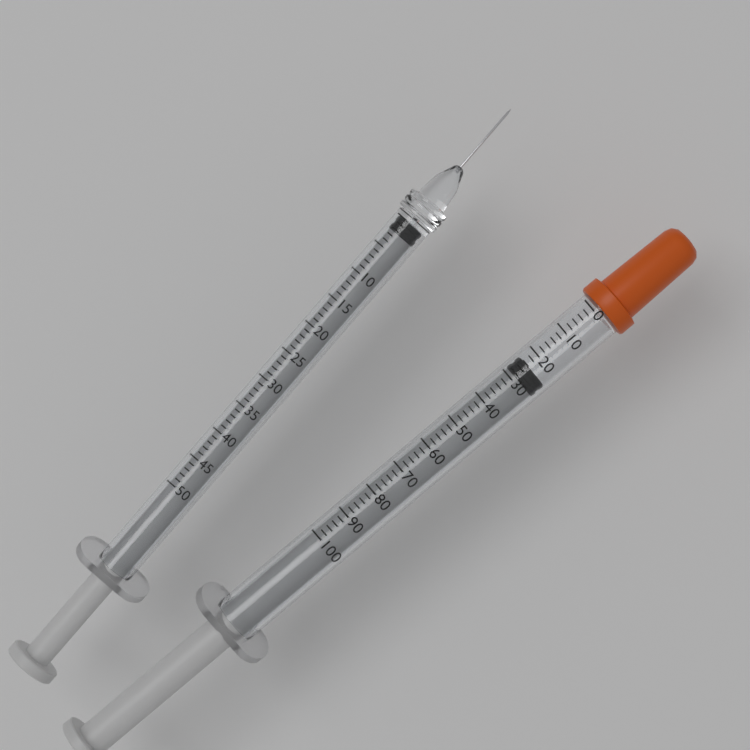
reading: 24 (no unit)
